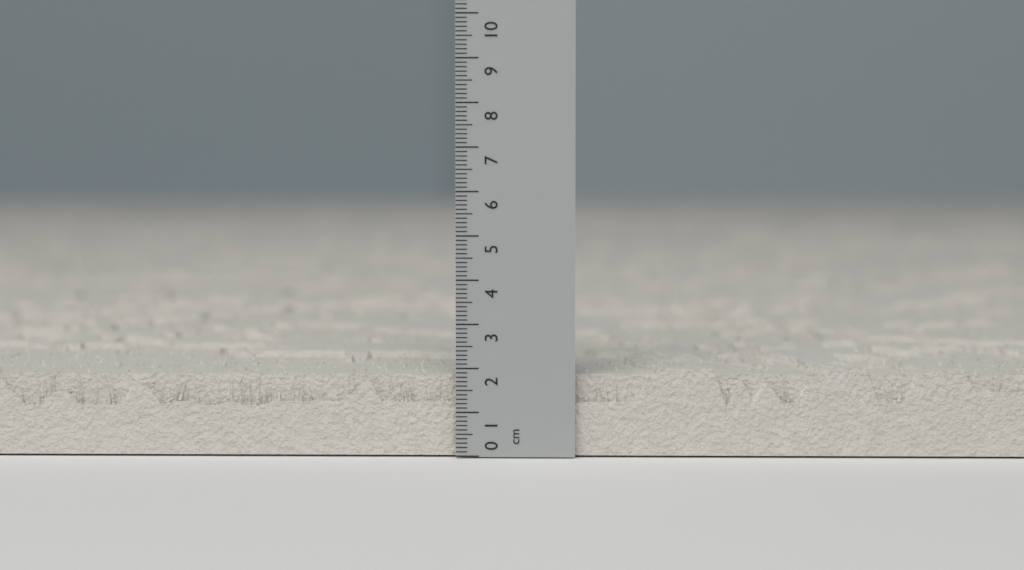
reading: 2.0 cm
